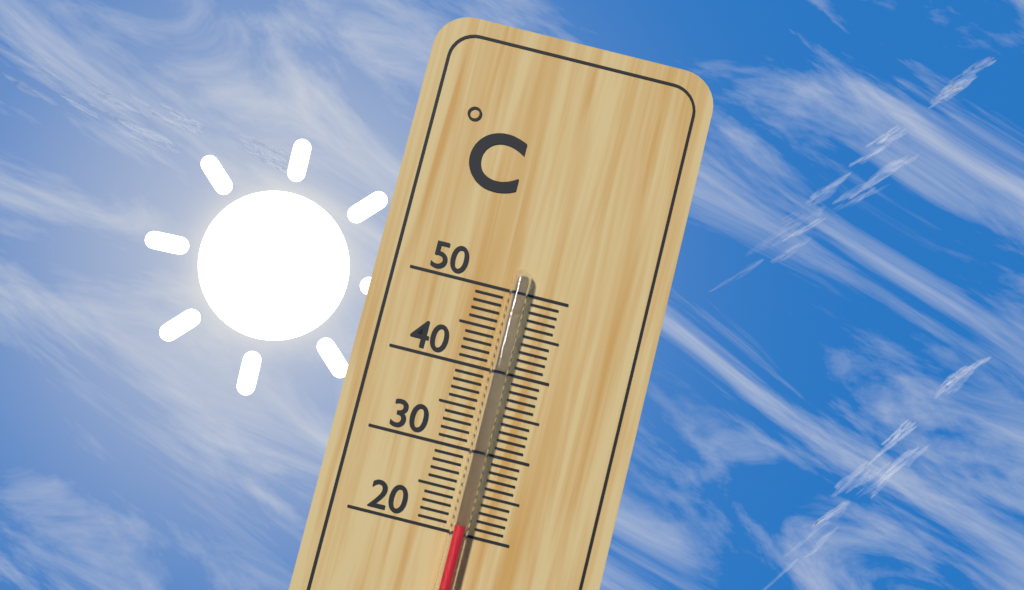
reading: 21 °C
